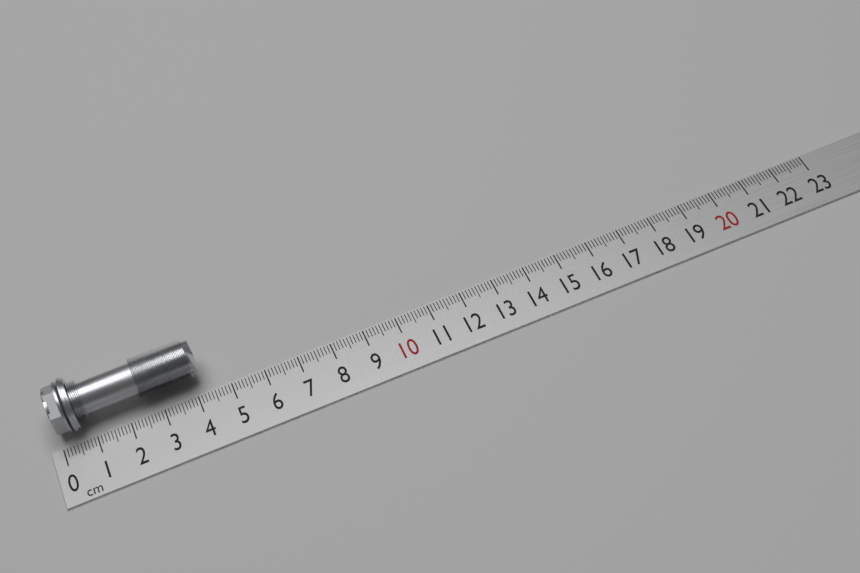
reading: 4.3 cm
